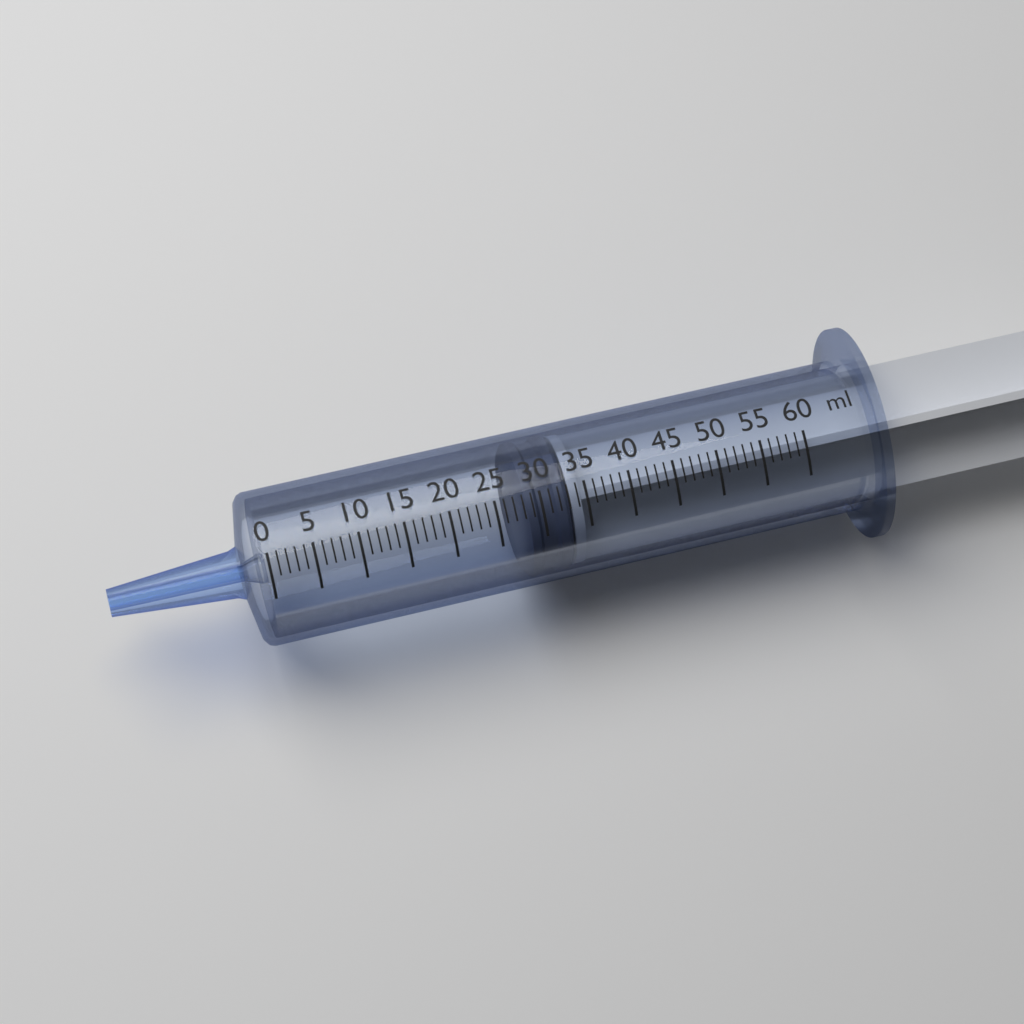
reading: 28 ml
